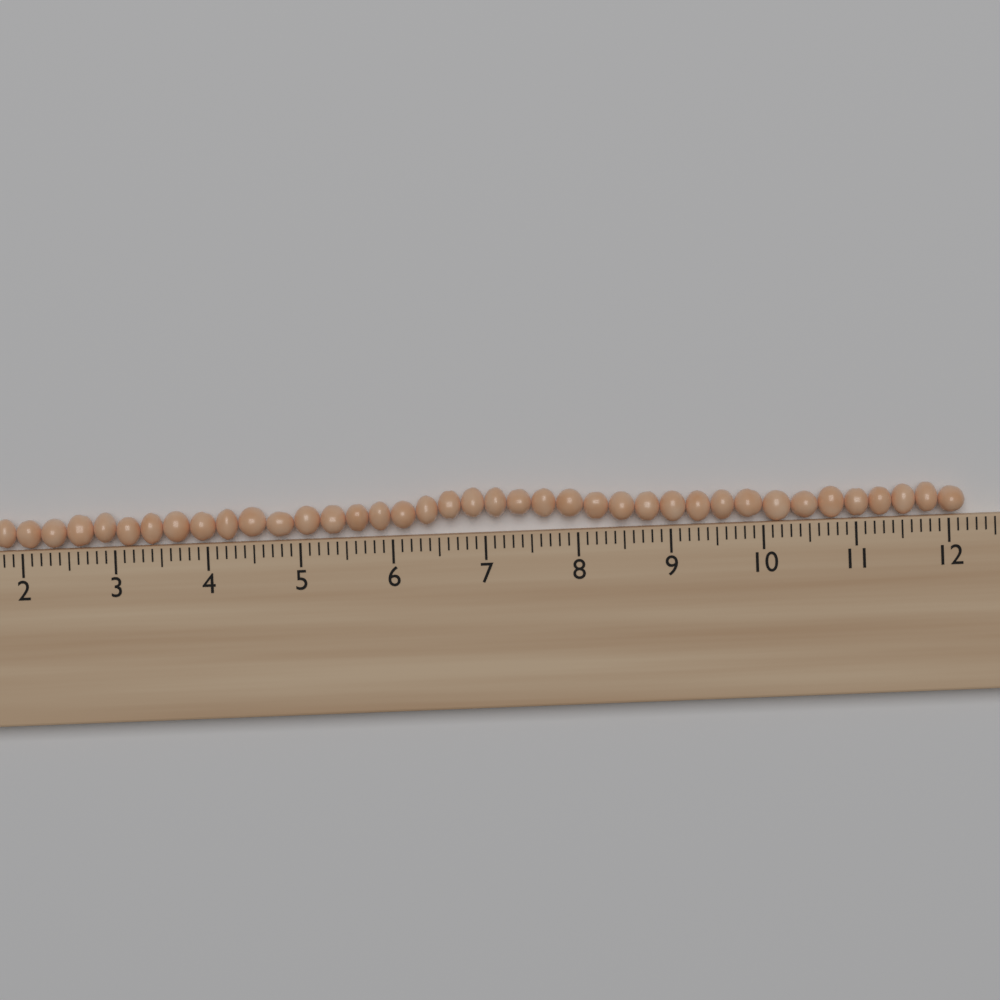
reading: 12.2 cm
